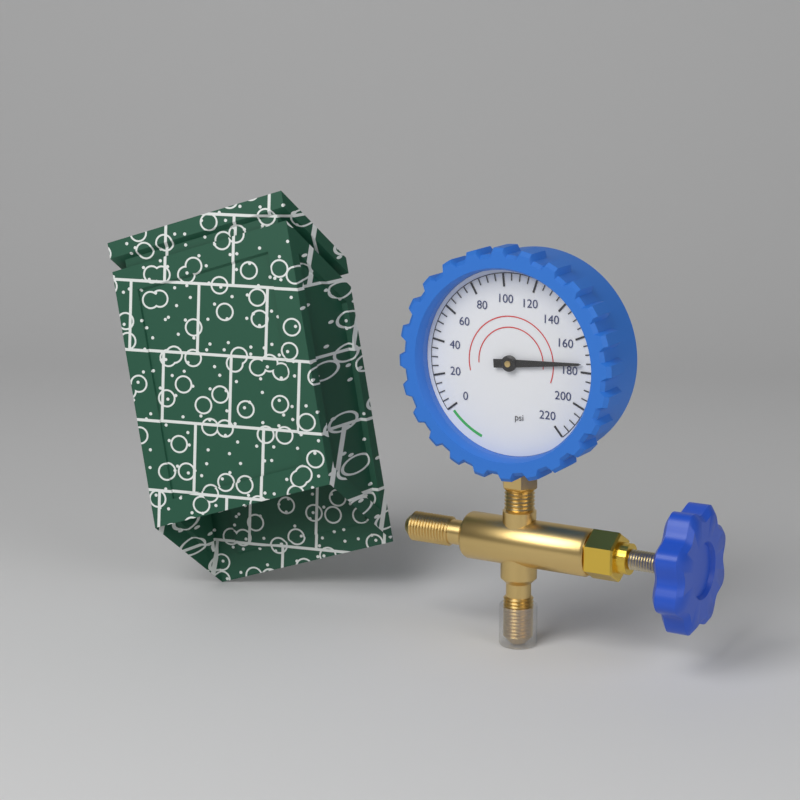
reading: 175 psi
